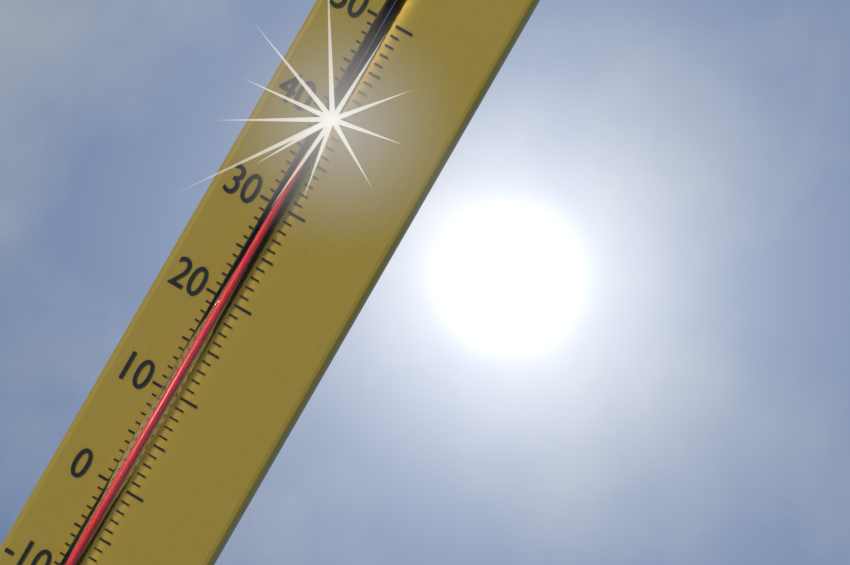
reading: 36 °C
